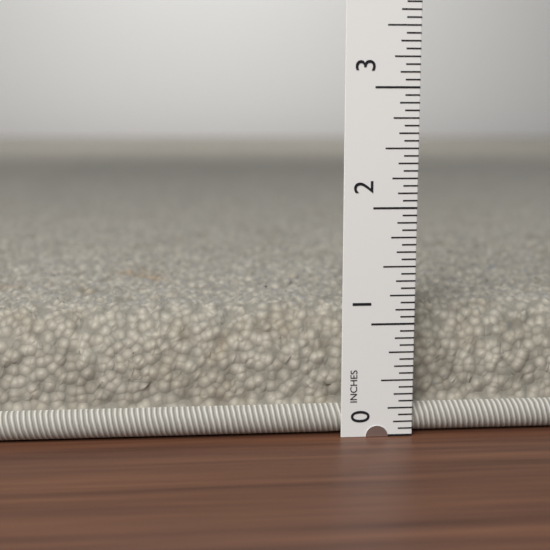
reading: 1.1250 in
